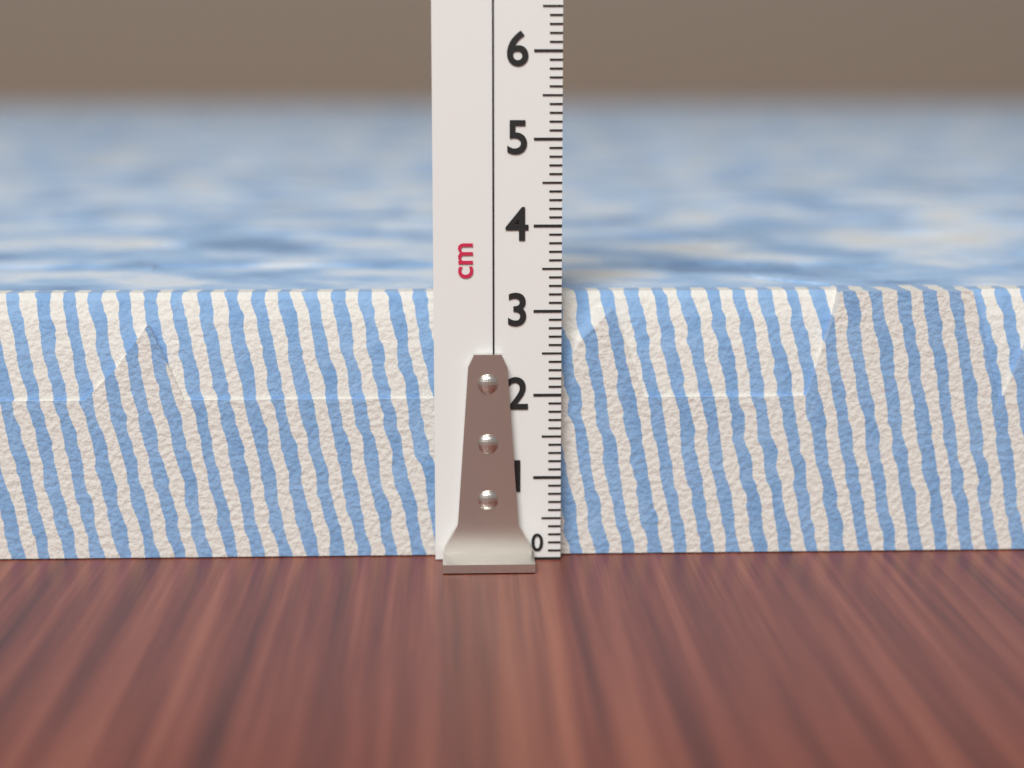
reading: 3.2 cm
